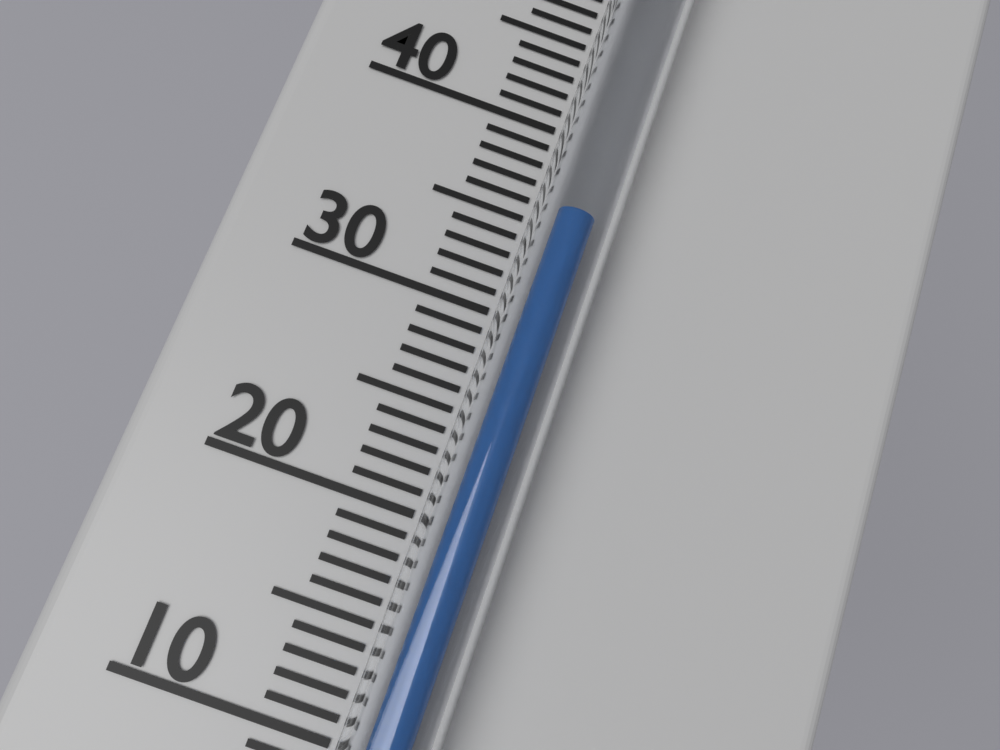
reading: 35 °C
